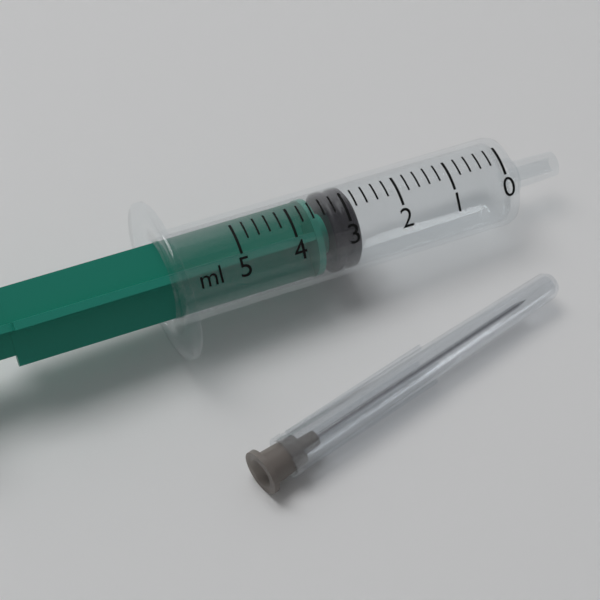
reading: 2.8 ml
